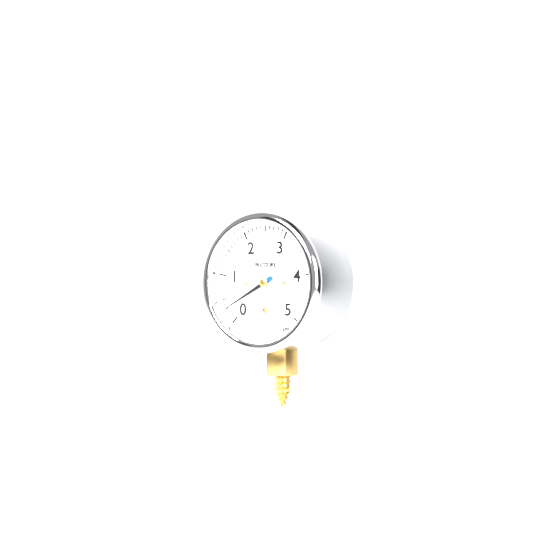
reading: 0.3 psi
